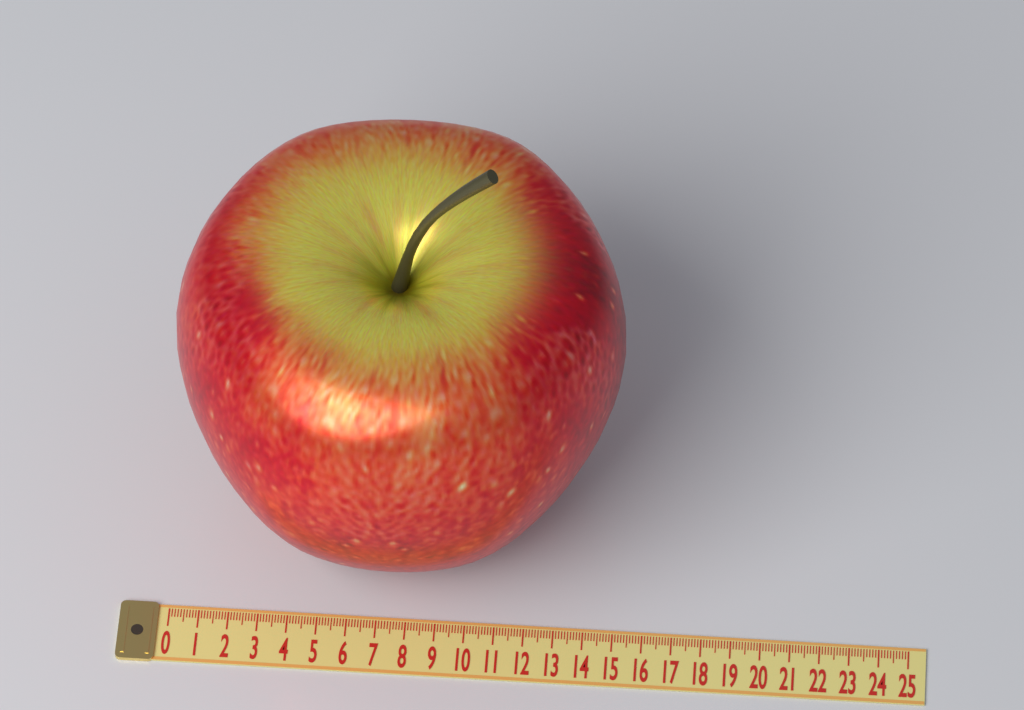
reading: 15.0 (no unit)
